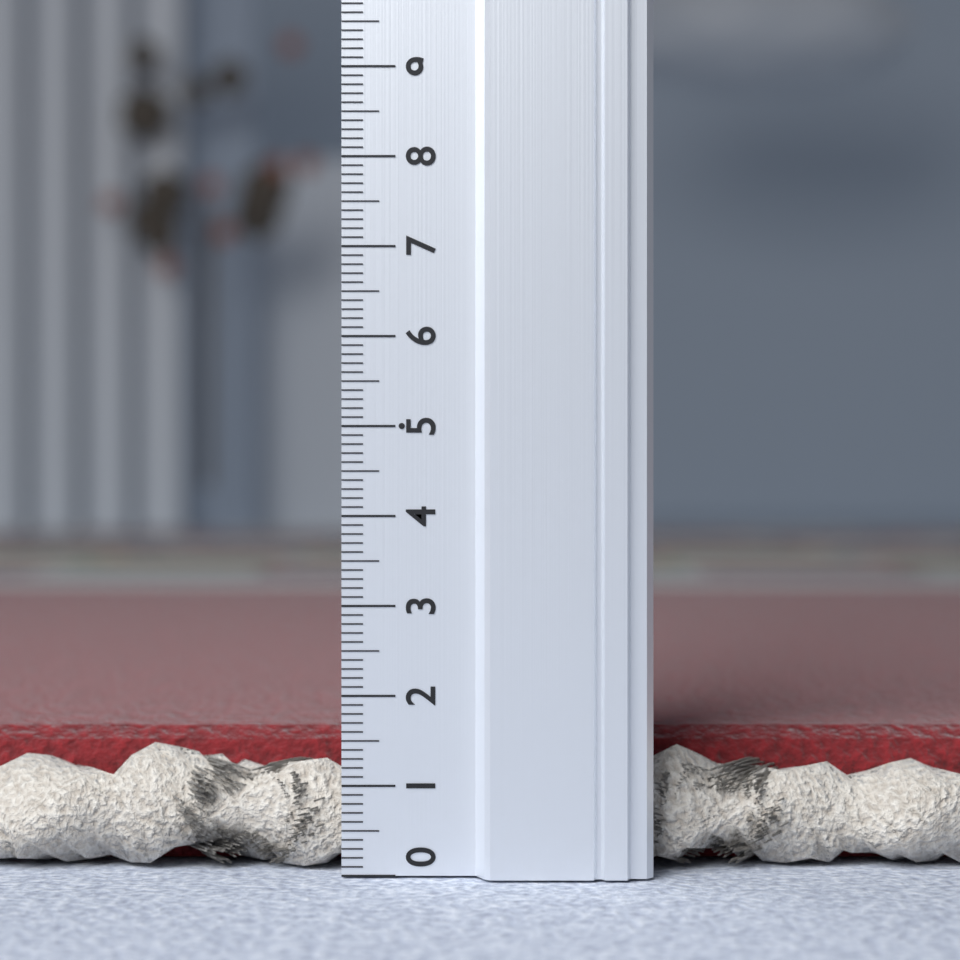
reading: 1.5 (no unit)
